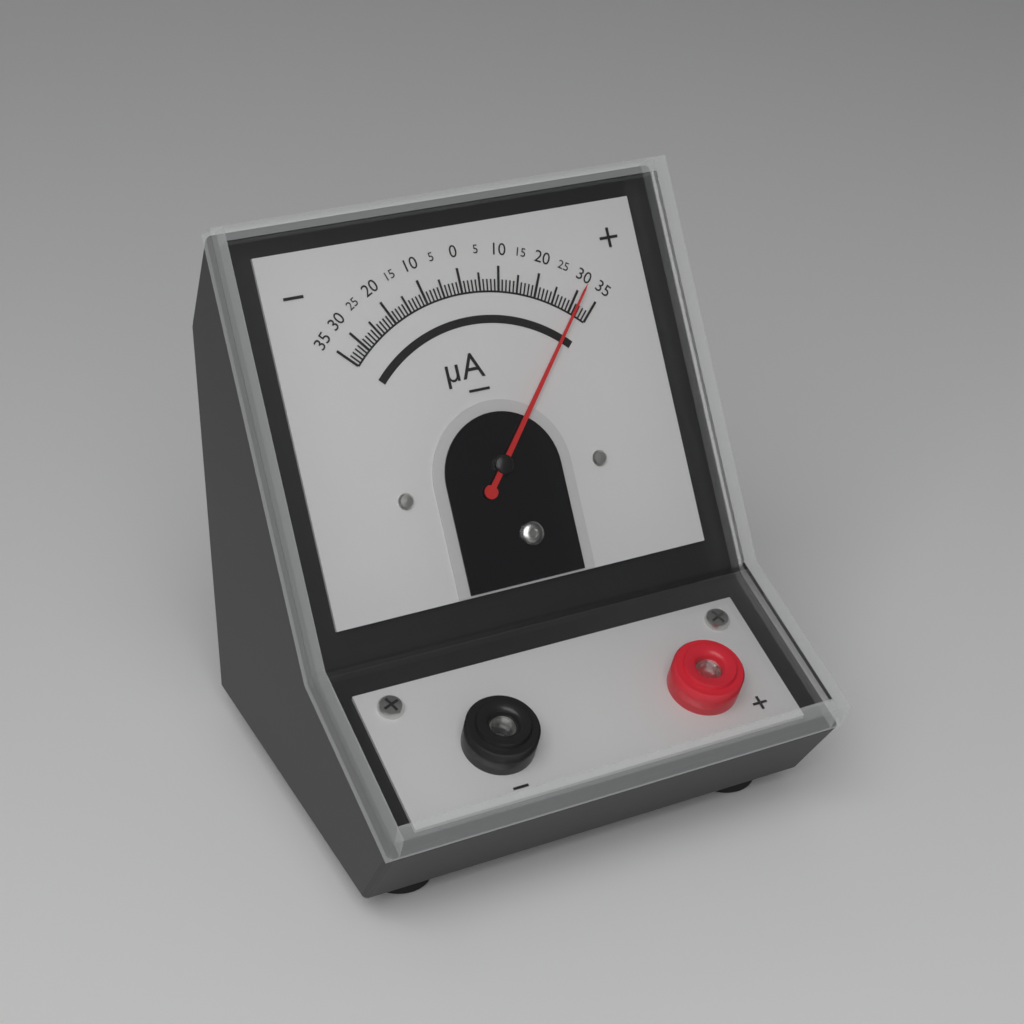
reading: 31 µA
